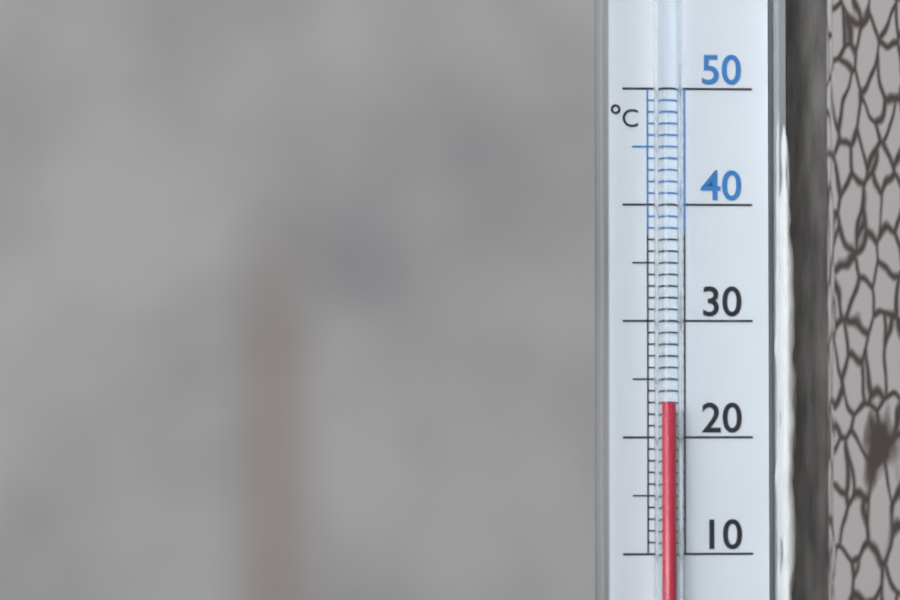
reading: 23 °C
